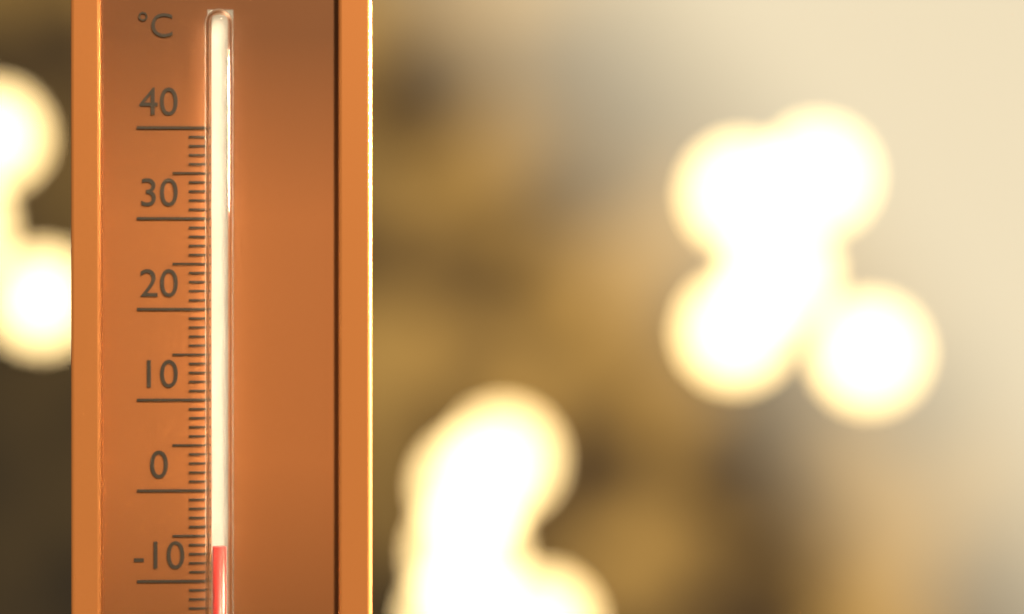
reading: -6 °C
